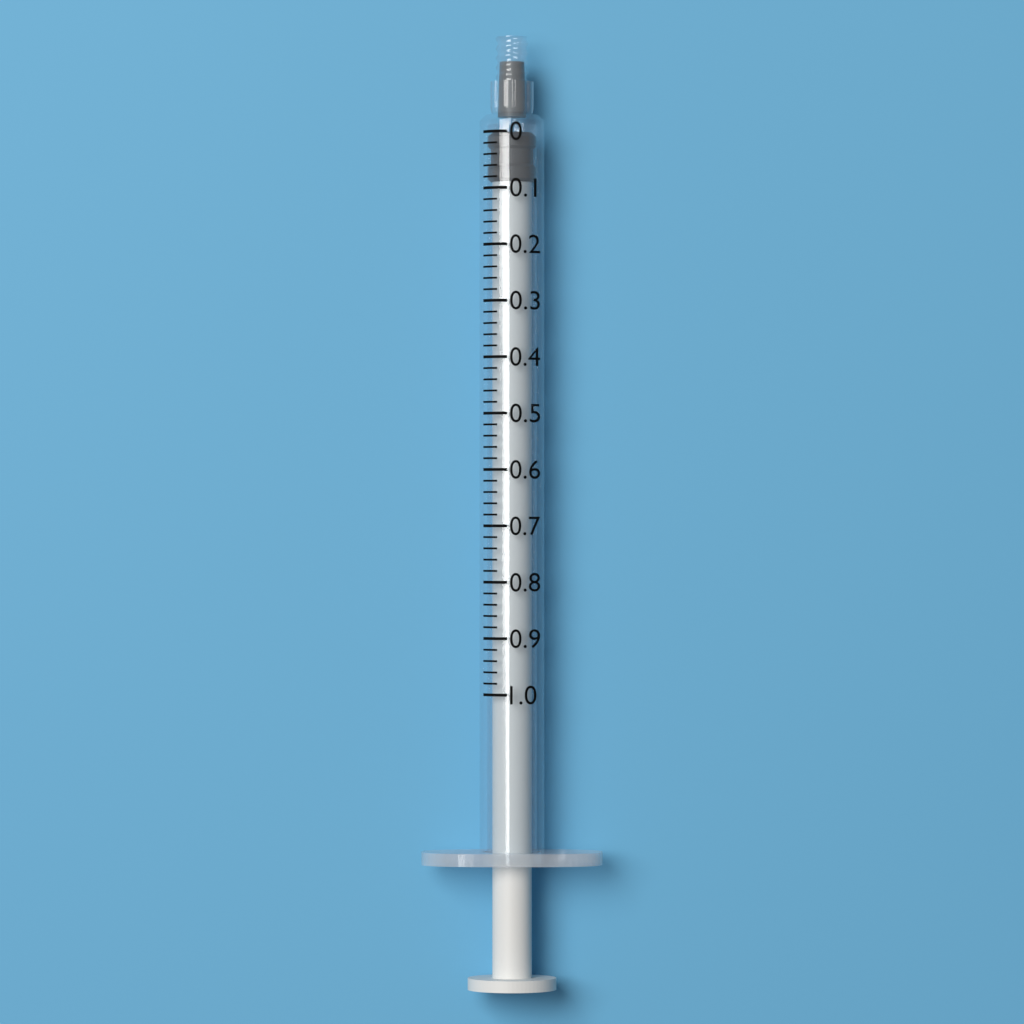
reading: 0.00 (no unit)
